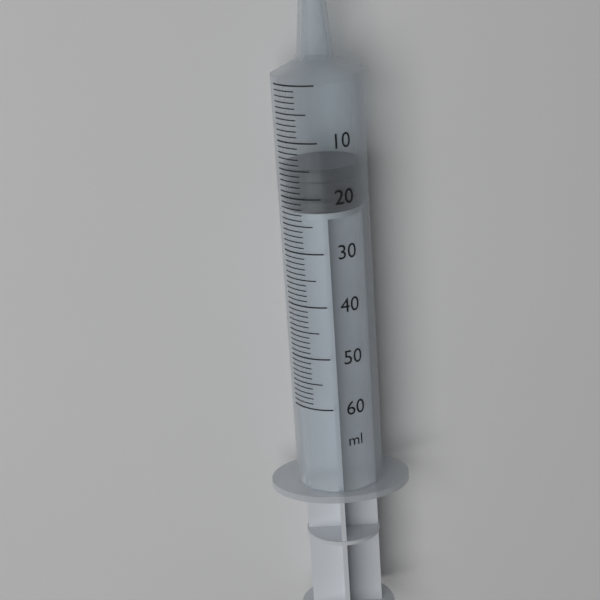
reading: 15 ml
